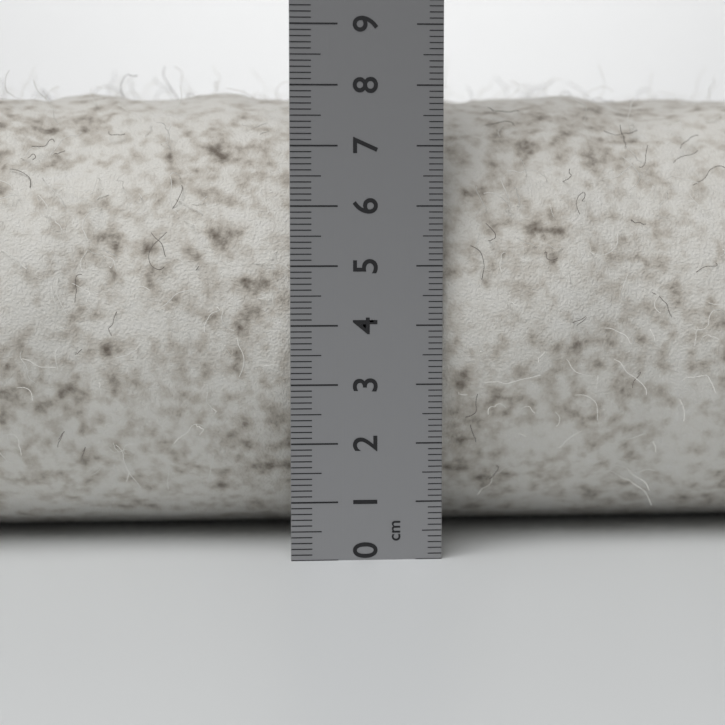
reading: 8.1 cm
